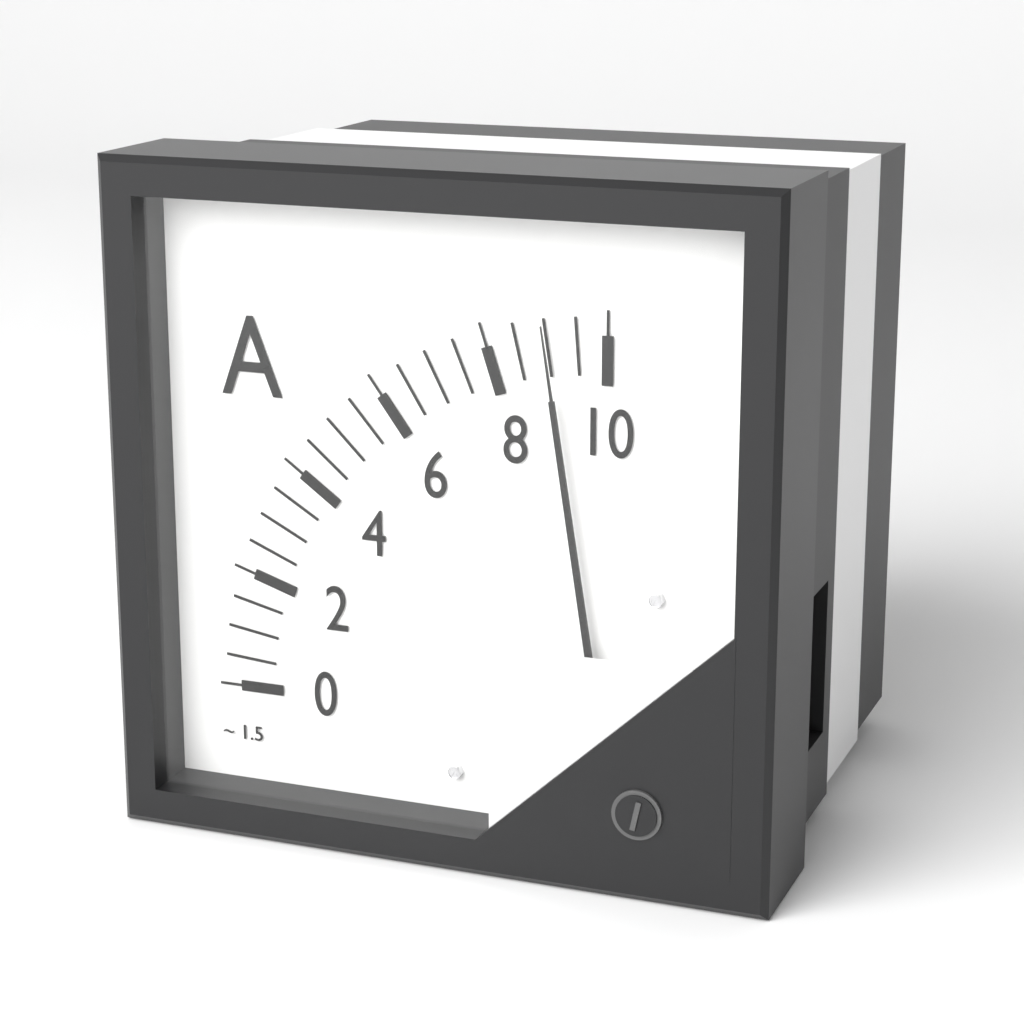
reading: 9.0 A
